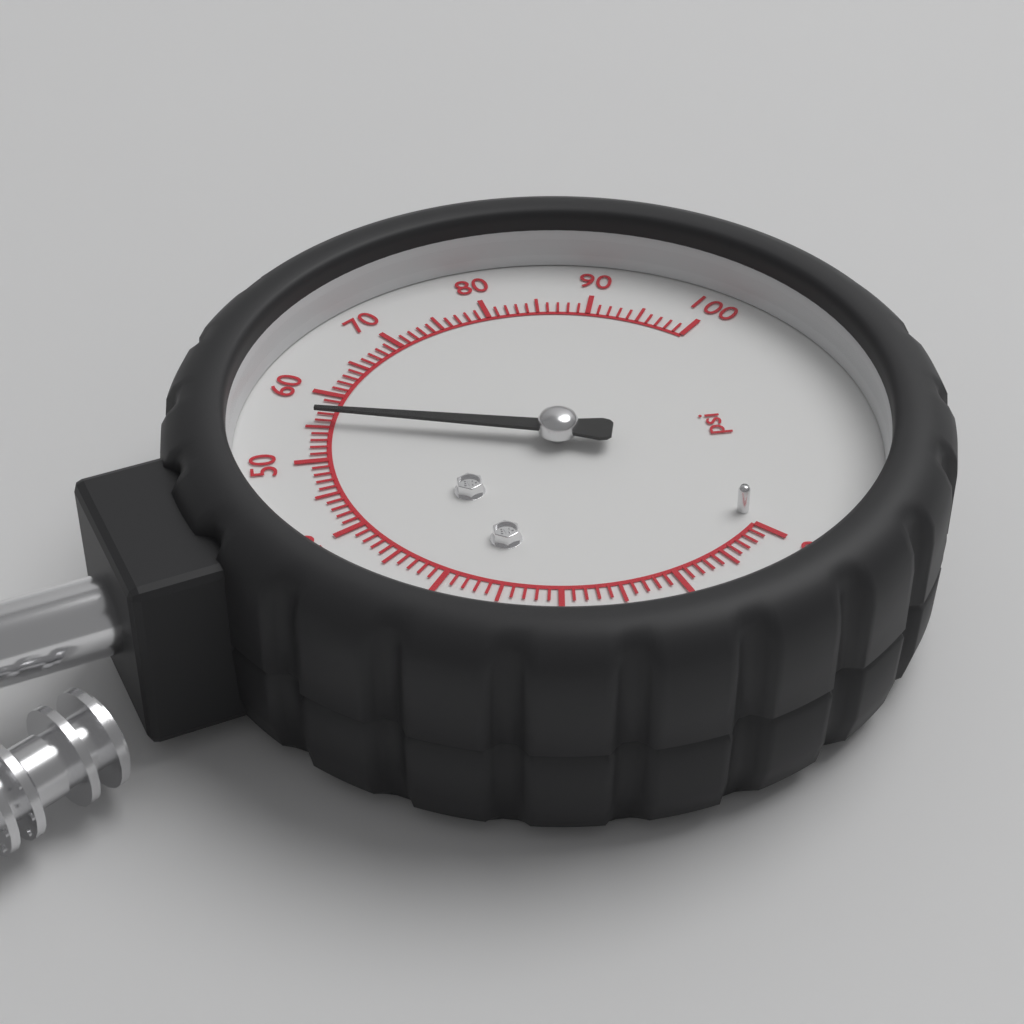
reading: 56 psi
